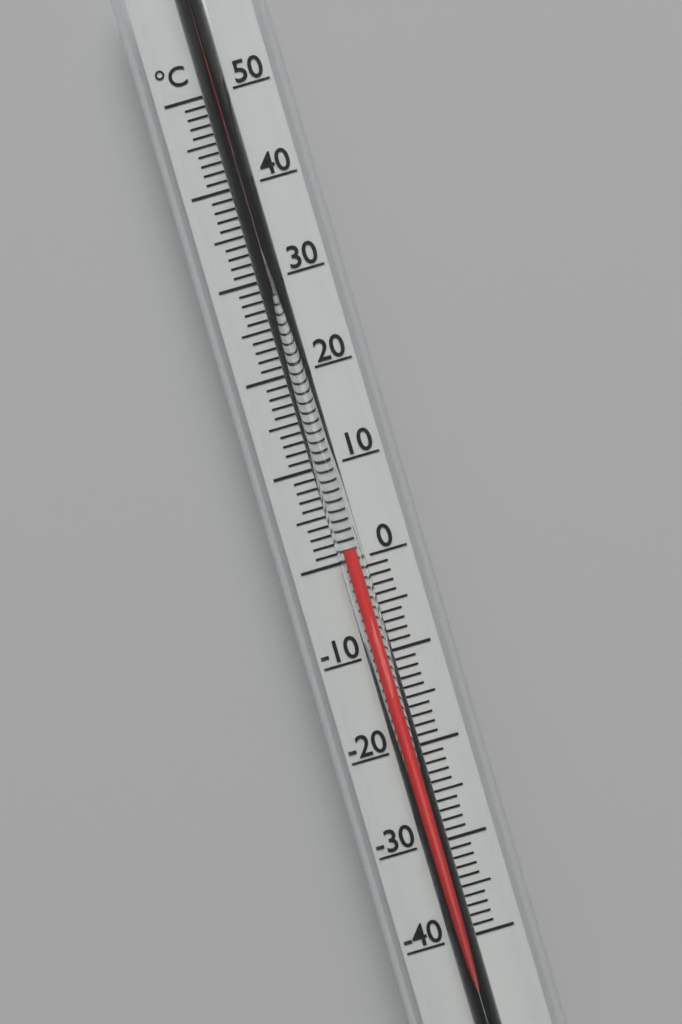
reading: 1 °C
